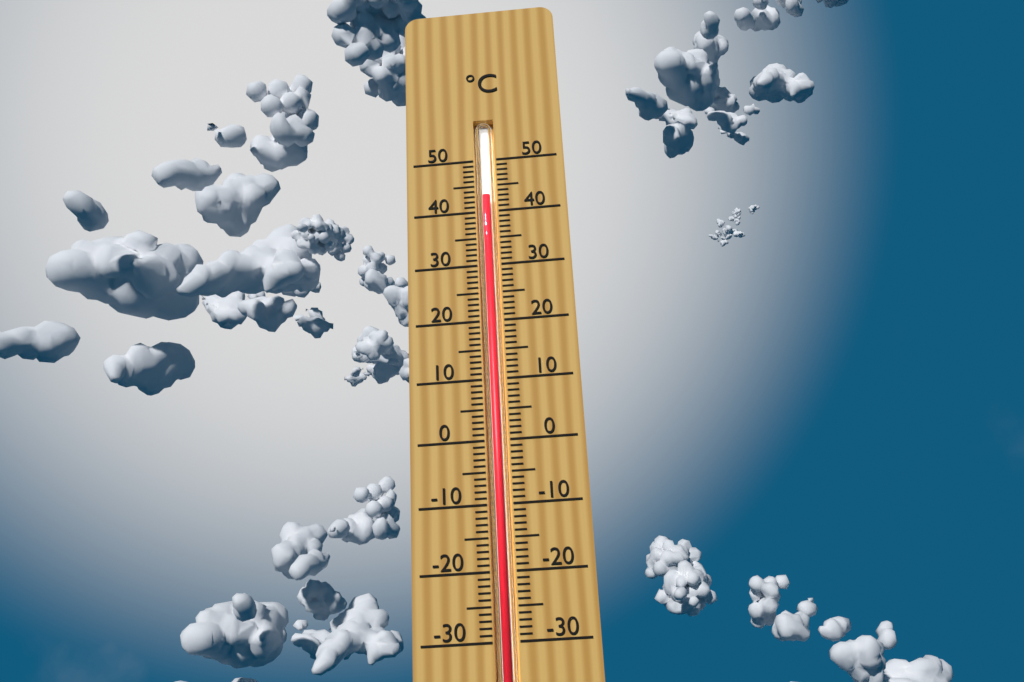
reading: 43 °C
